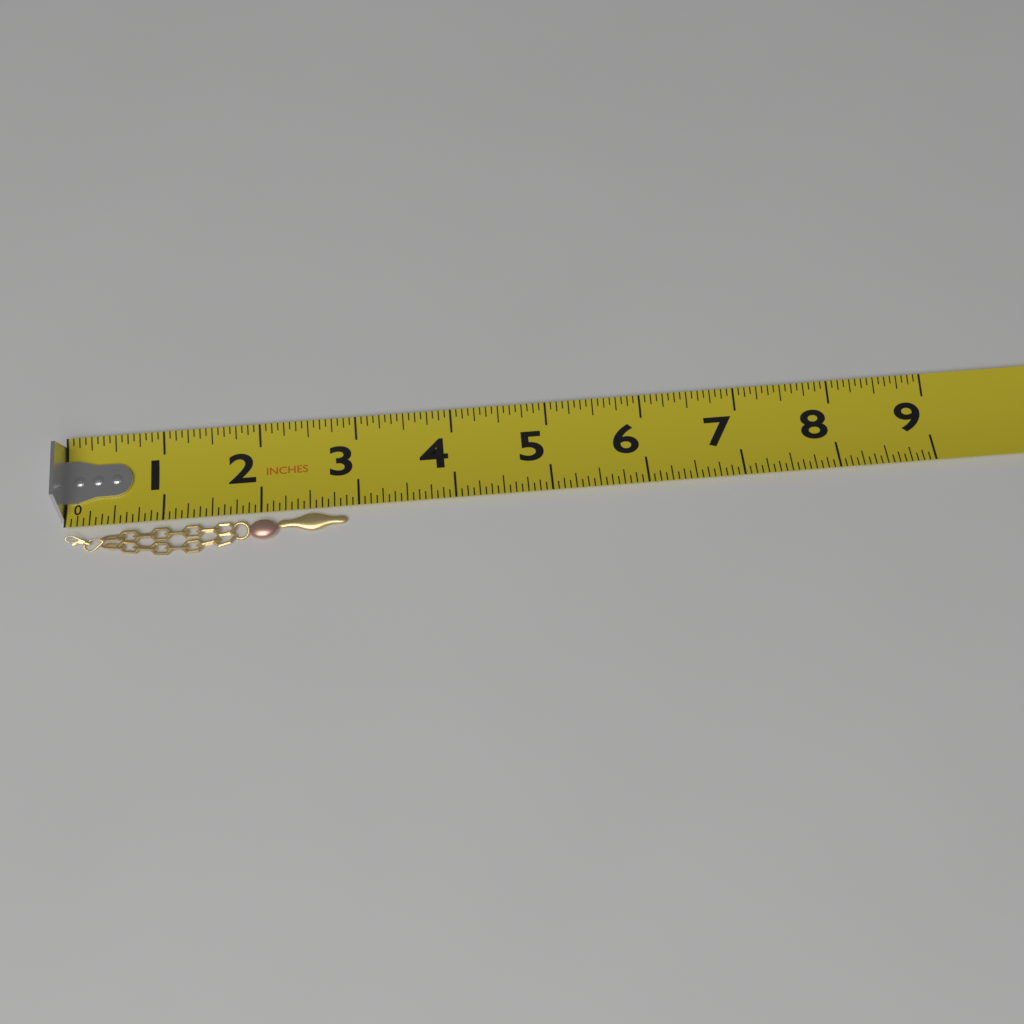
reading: 2.8750 in
